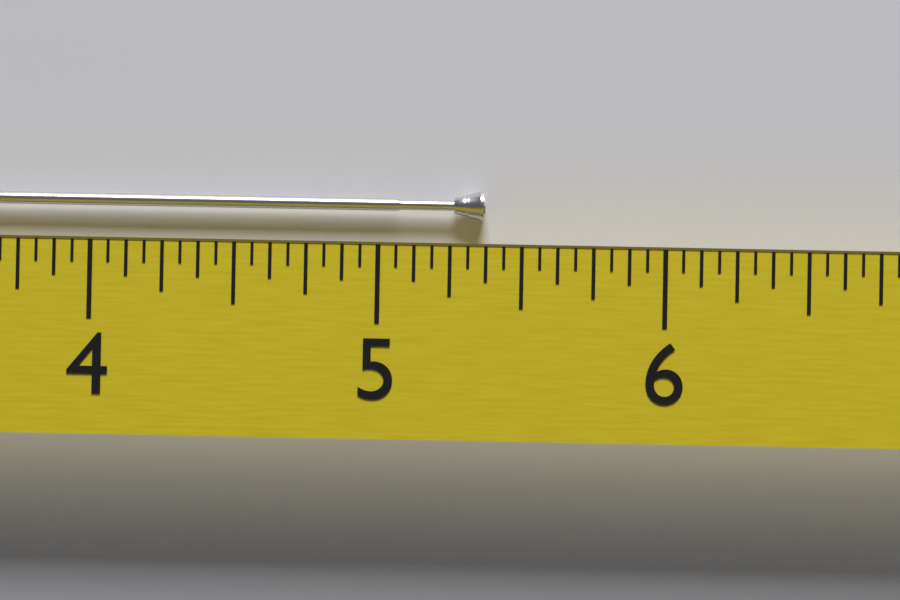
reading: 5.3750 (no unit)
